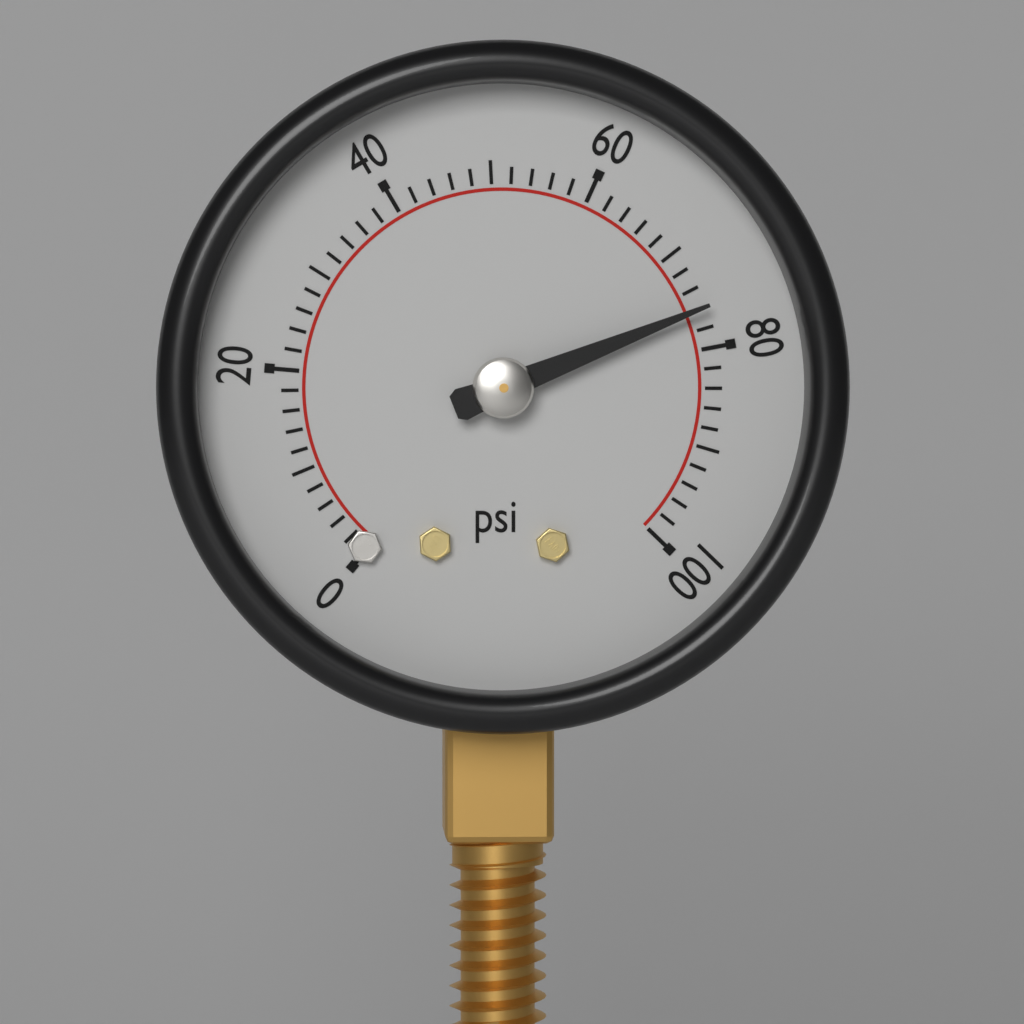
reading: 76 psi
